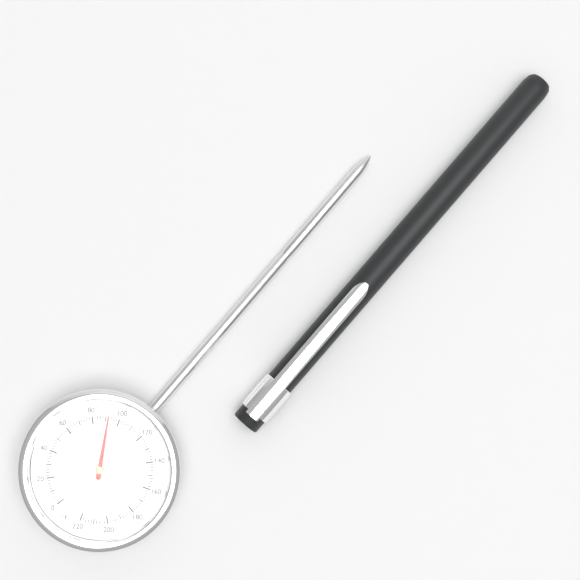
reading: 92 °F
